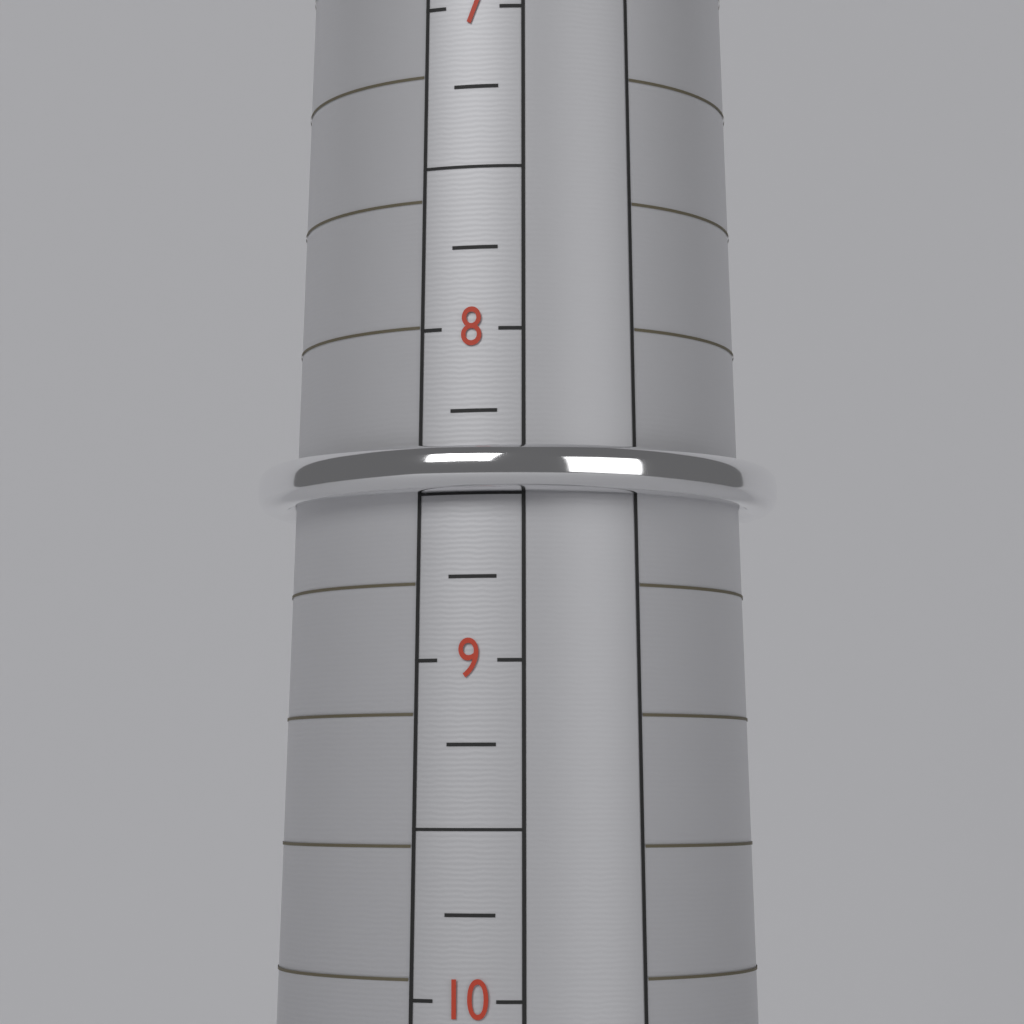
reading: 8.50 (no unit)
